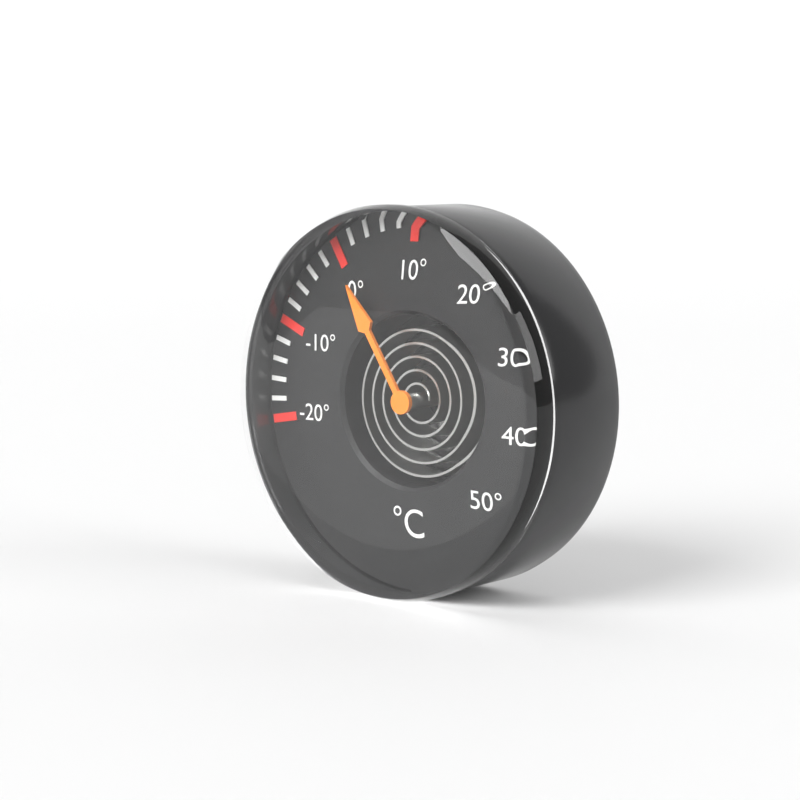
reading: 0 °C
